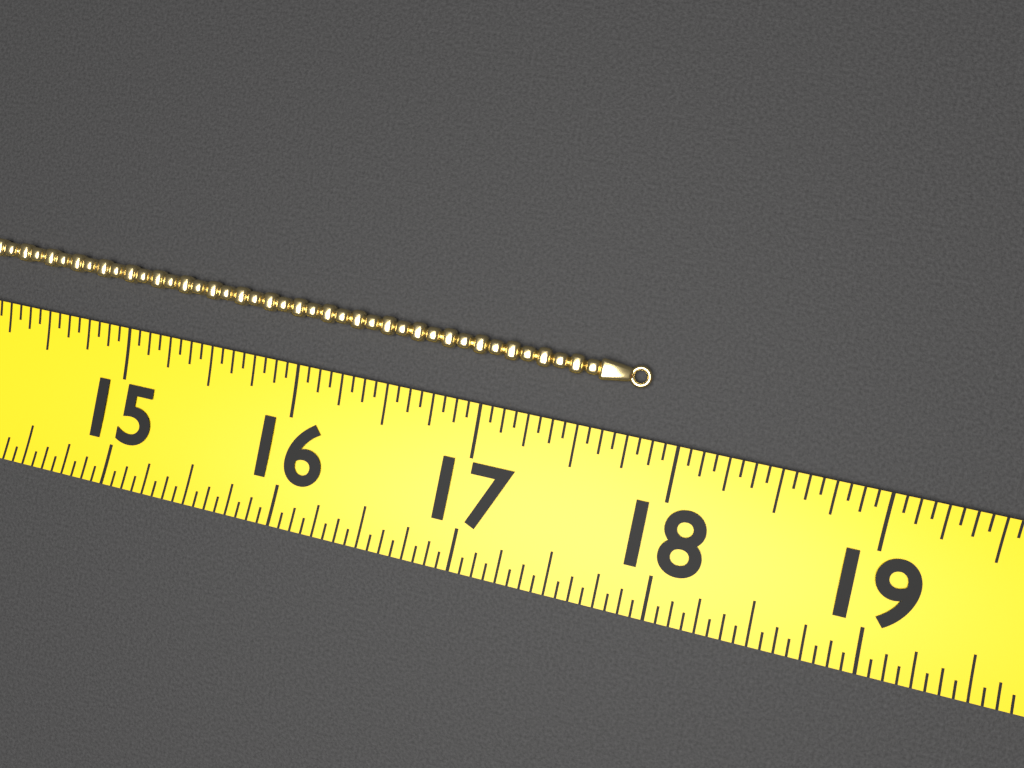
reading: 17.8125 (no unit)
